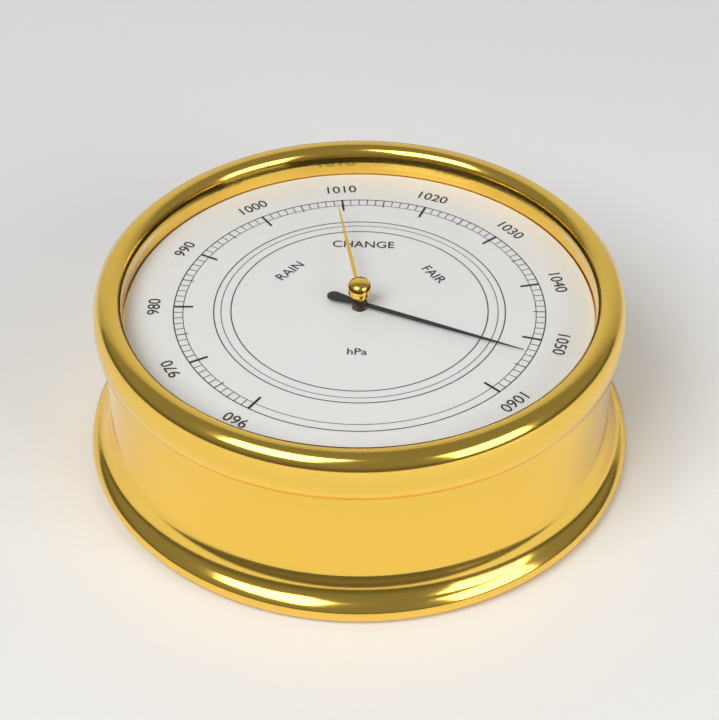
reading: 1053 hPa
